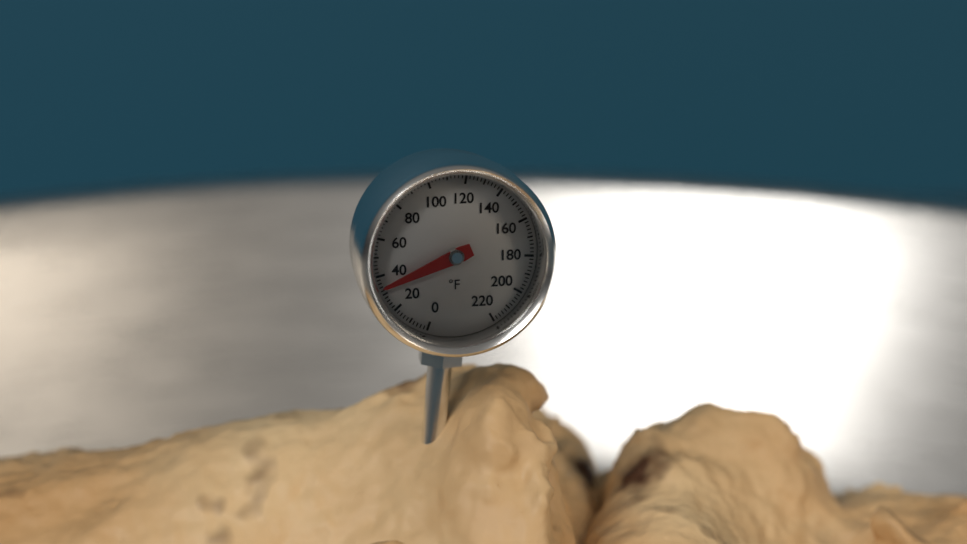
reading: 34 °F
